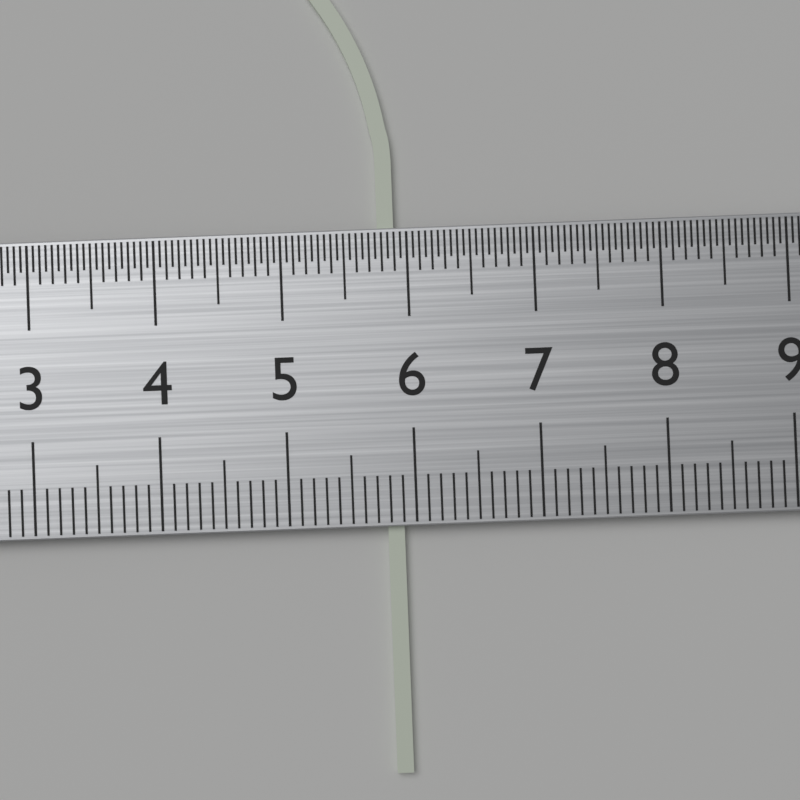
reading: 5.9 cm
